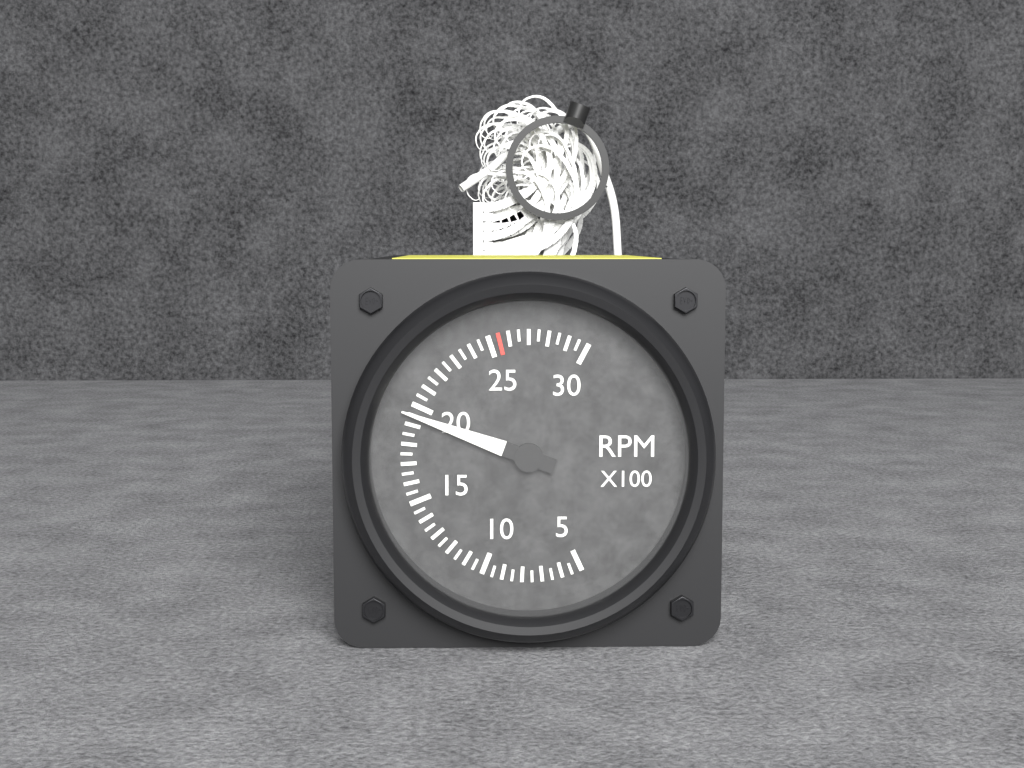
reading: 1950 RPM
